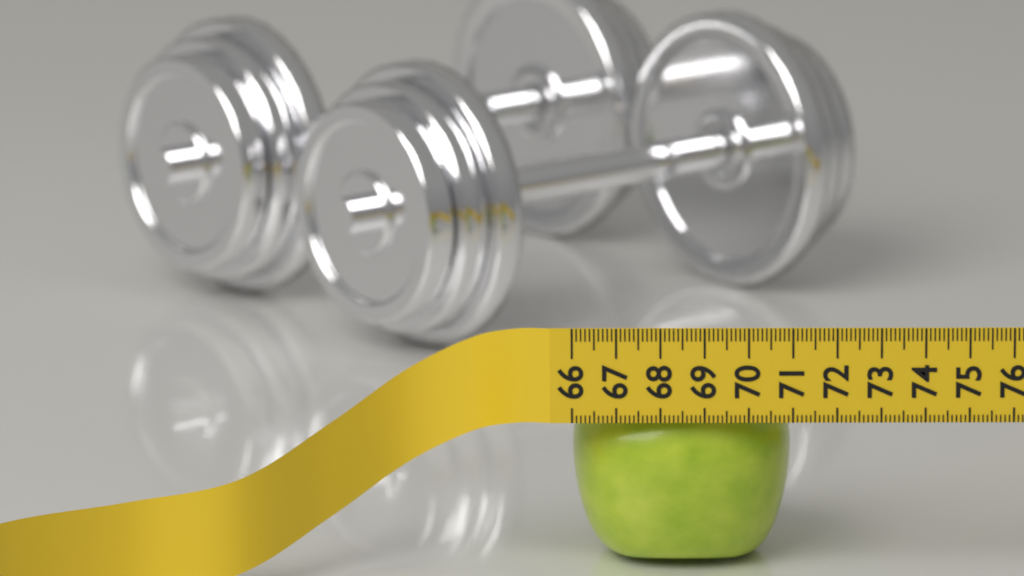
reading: 71.0 (no unit)
